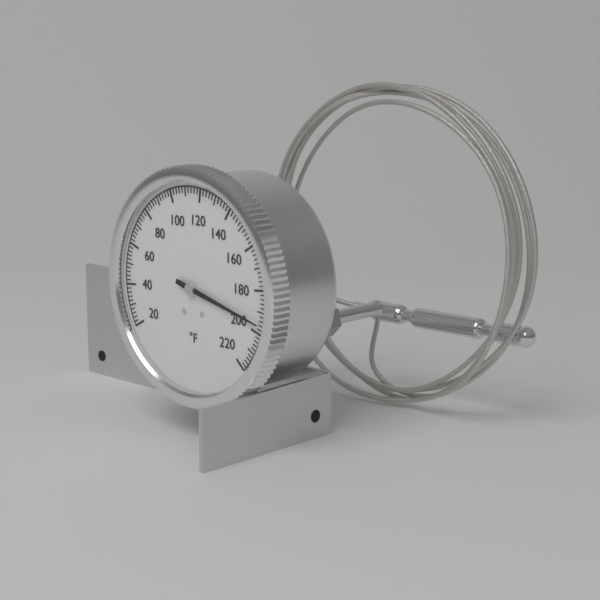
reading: 196 °F
